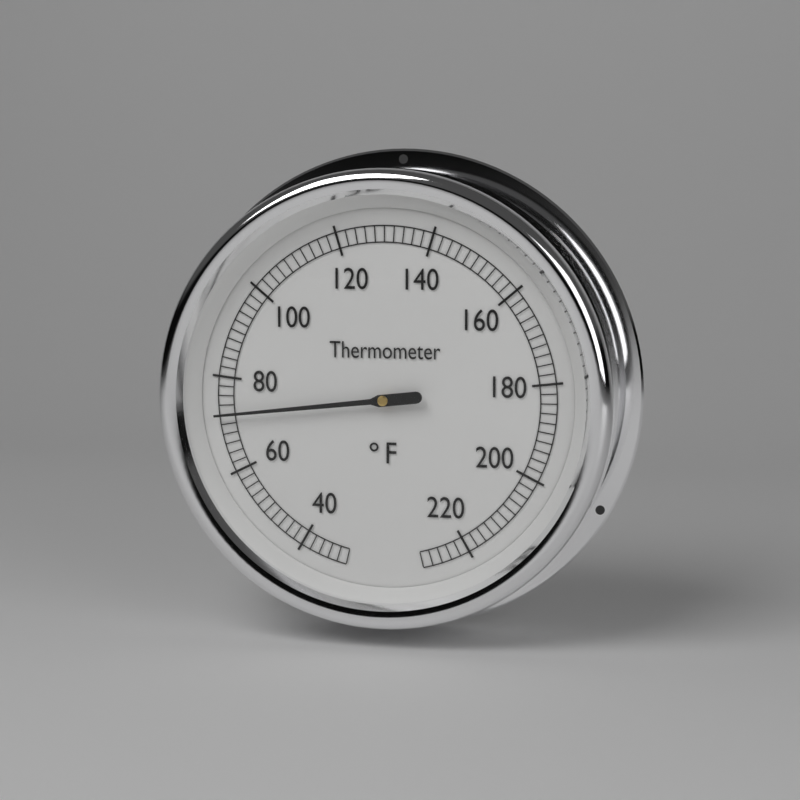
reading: 72 °F
